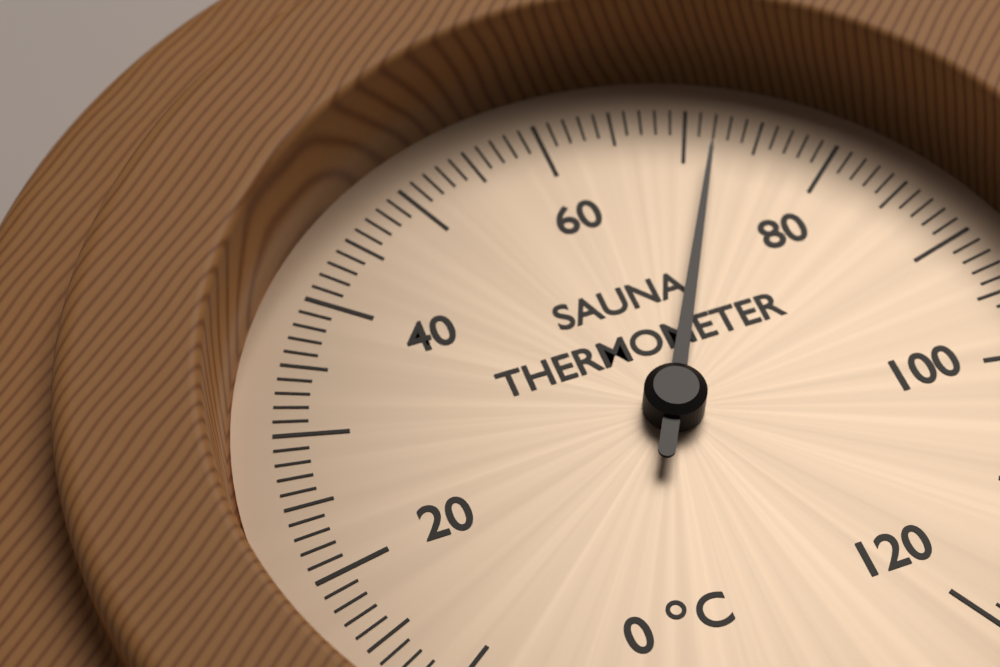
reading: 72 °C
